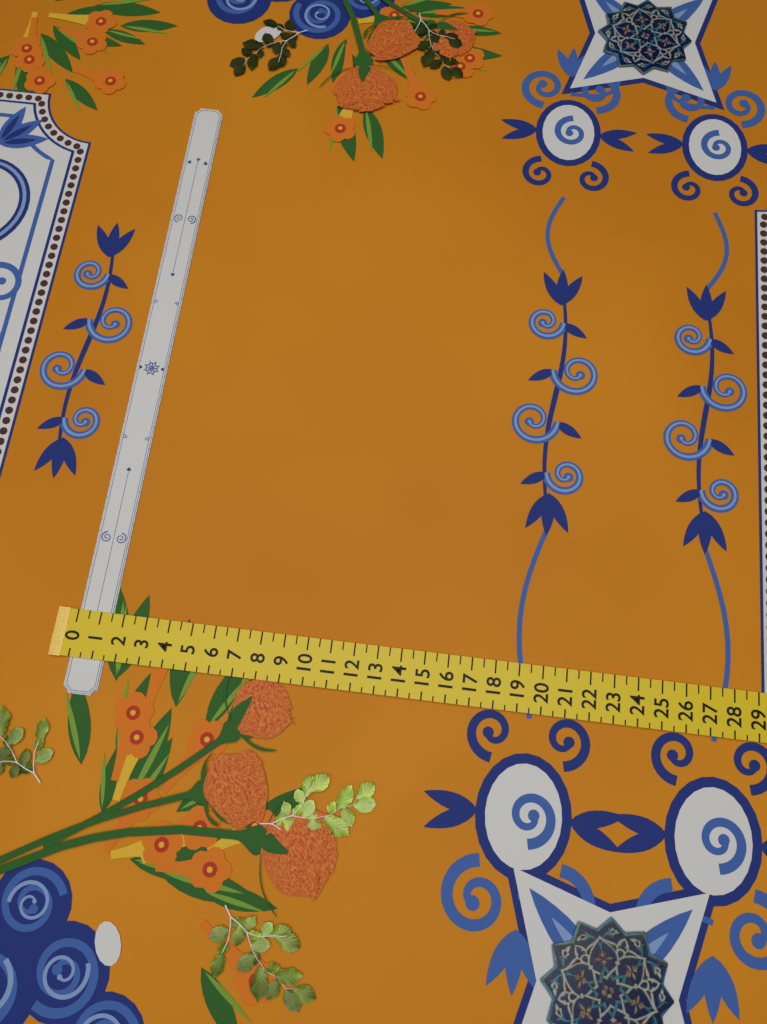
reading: 1.5 (no unit)
